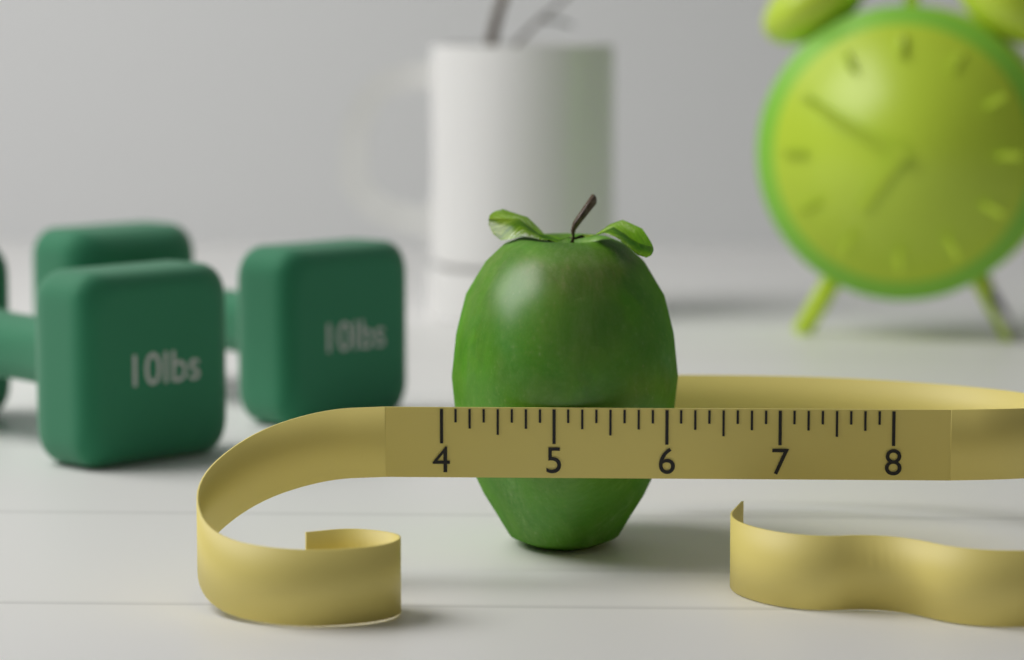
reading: 6.125 (no unit)
